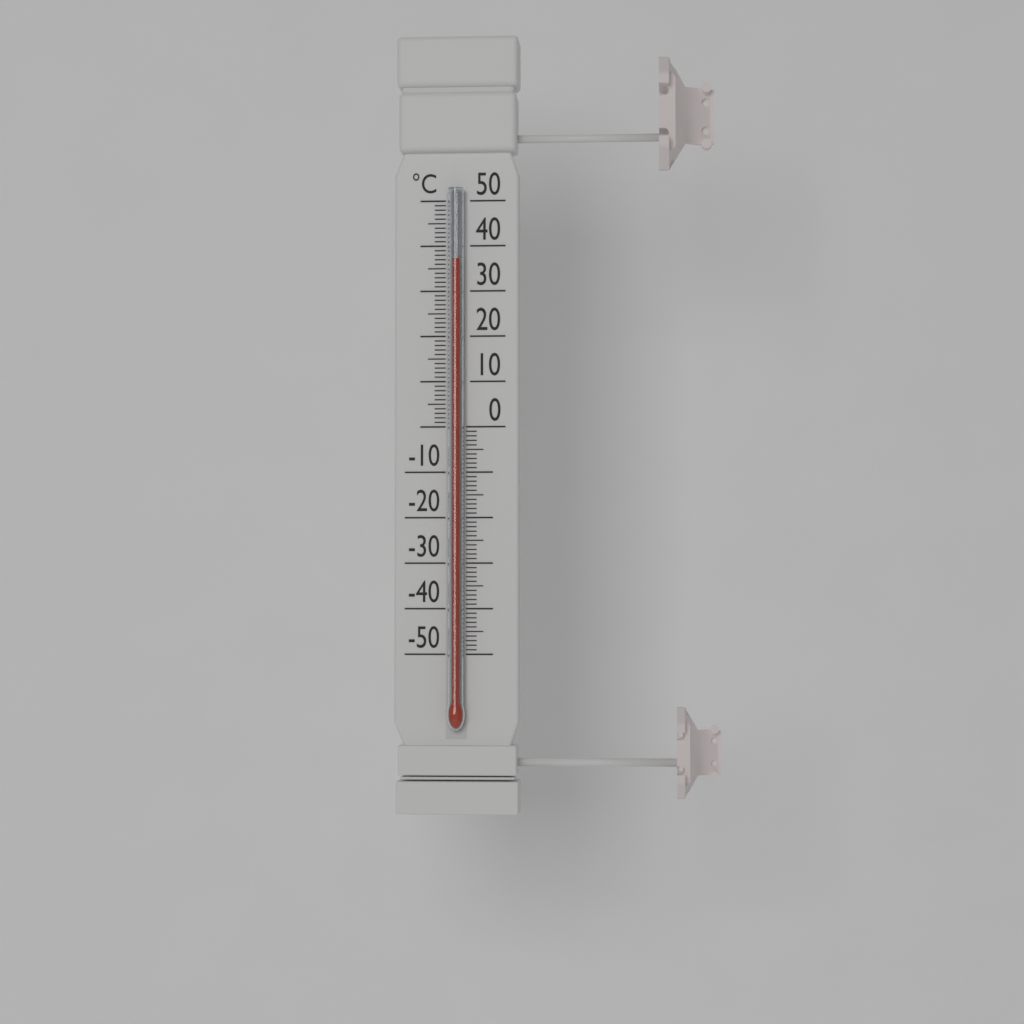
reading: 37 °C
